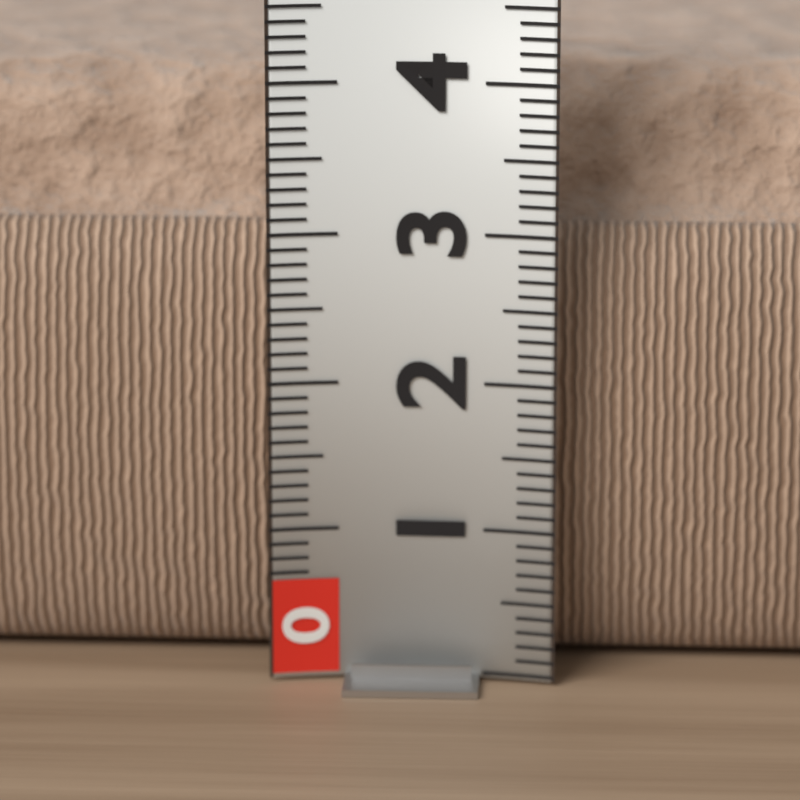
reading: 3.9 (no unit)
